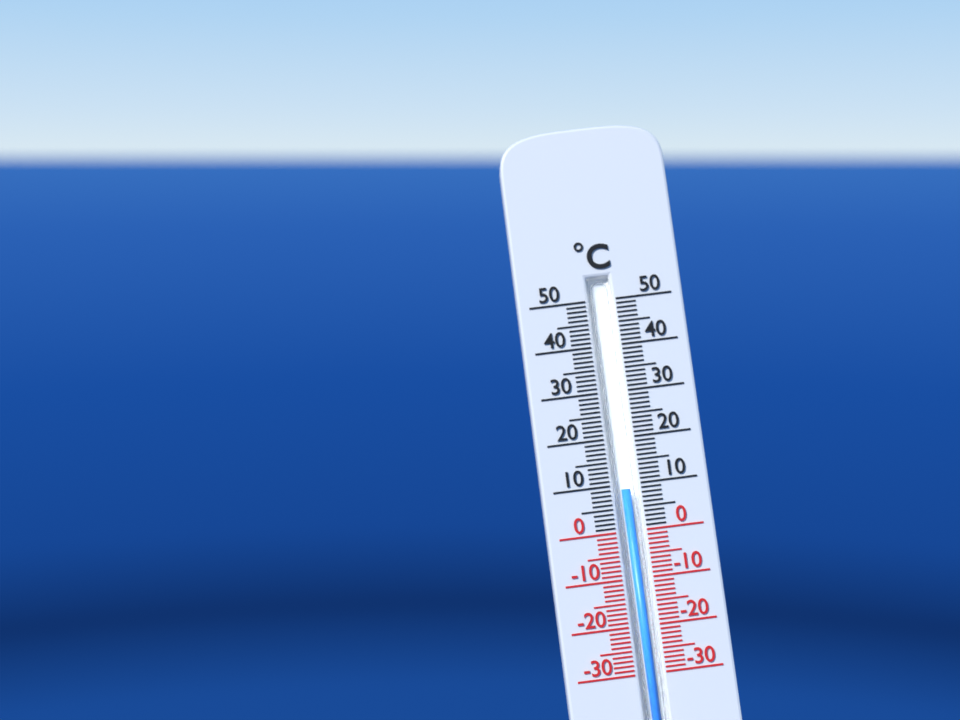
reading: 9 °C
